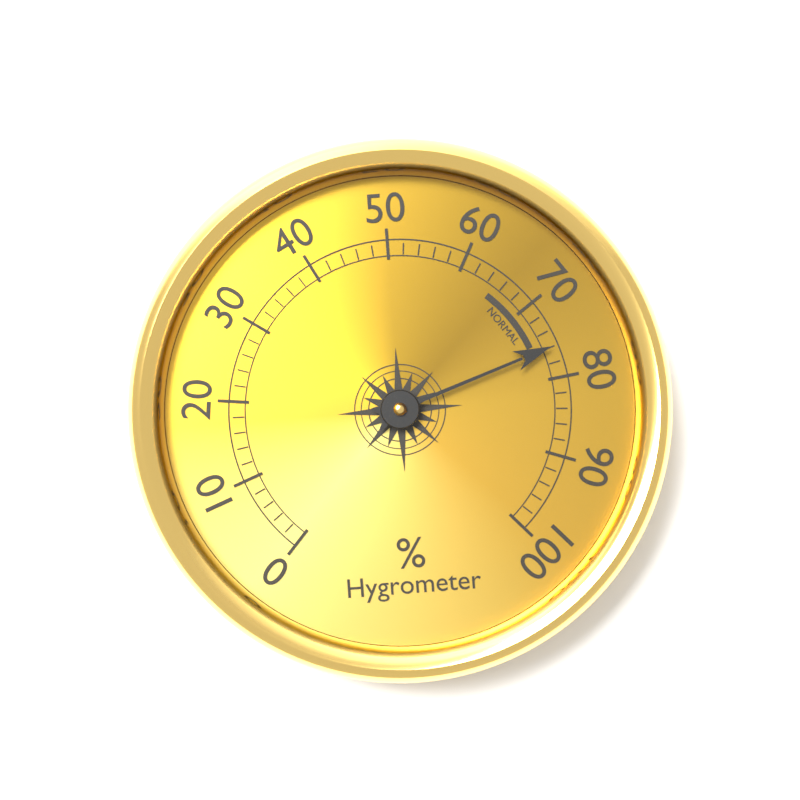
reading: 76 %
